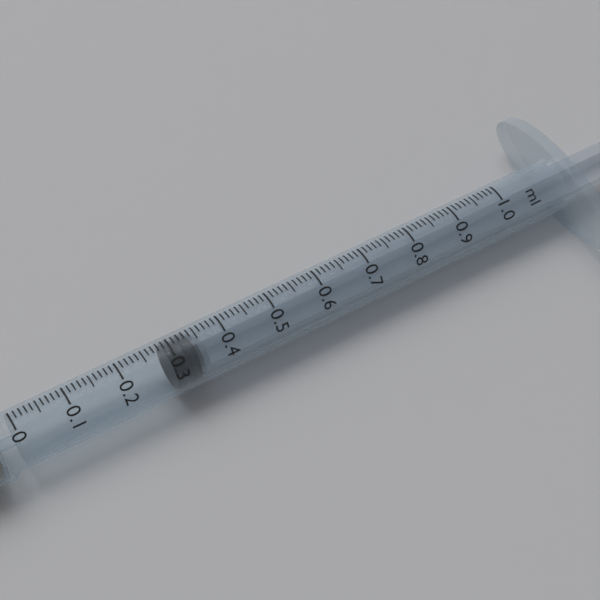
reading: 0.29 ml
